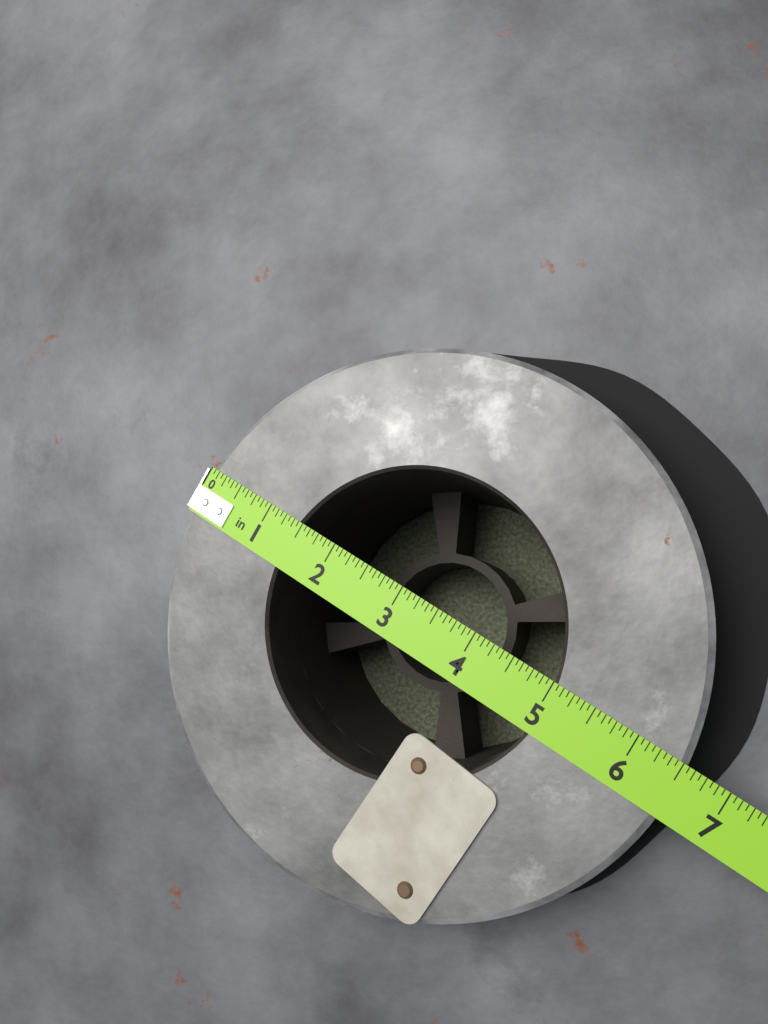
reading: 6.5625 in
